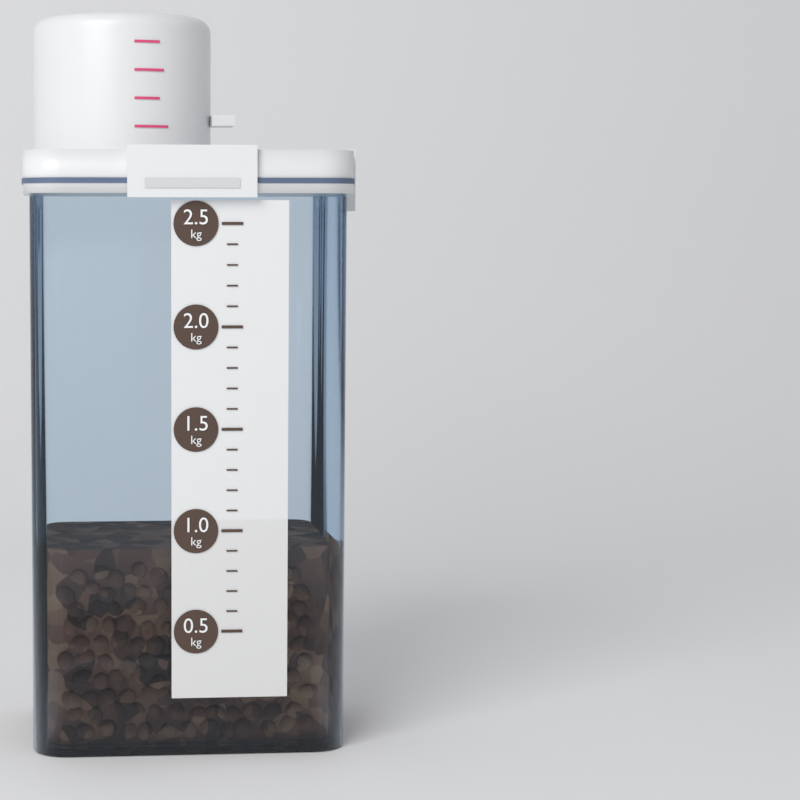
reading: 0.9 kg
